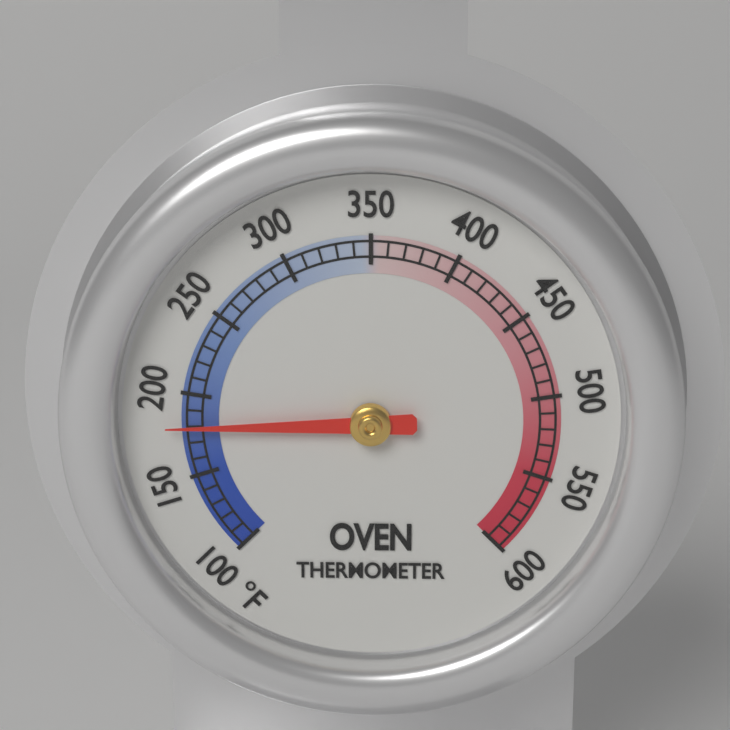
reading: 180 °F
